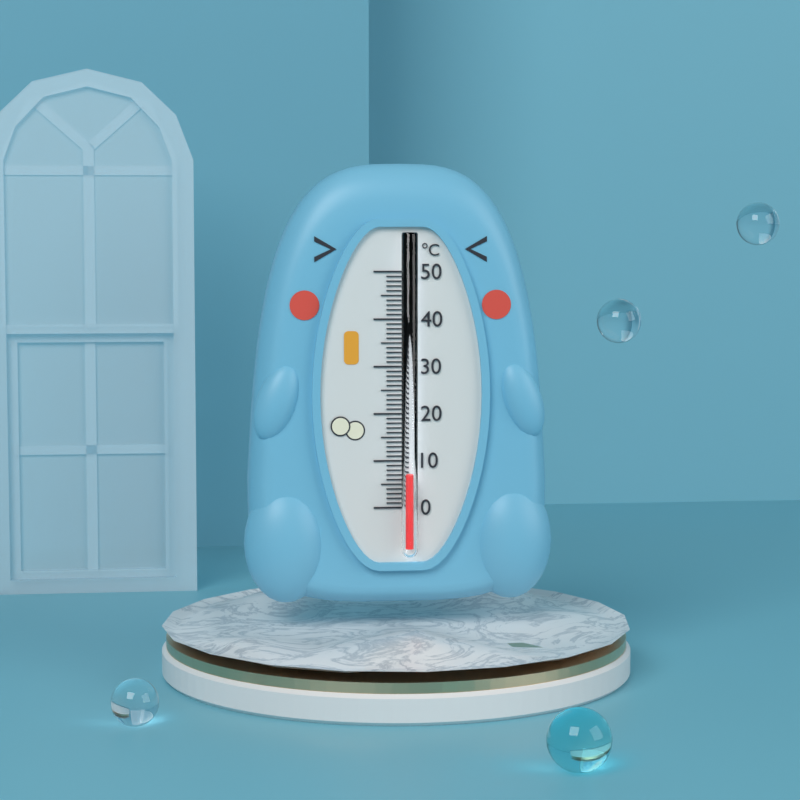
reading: 7 °C
